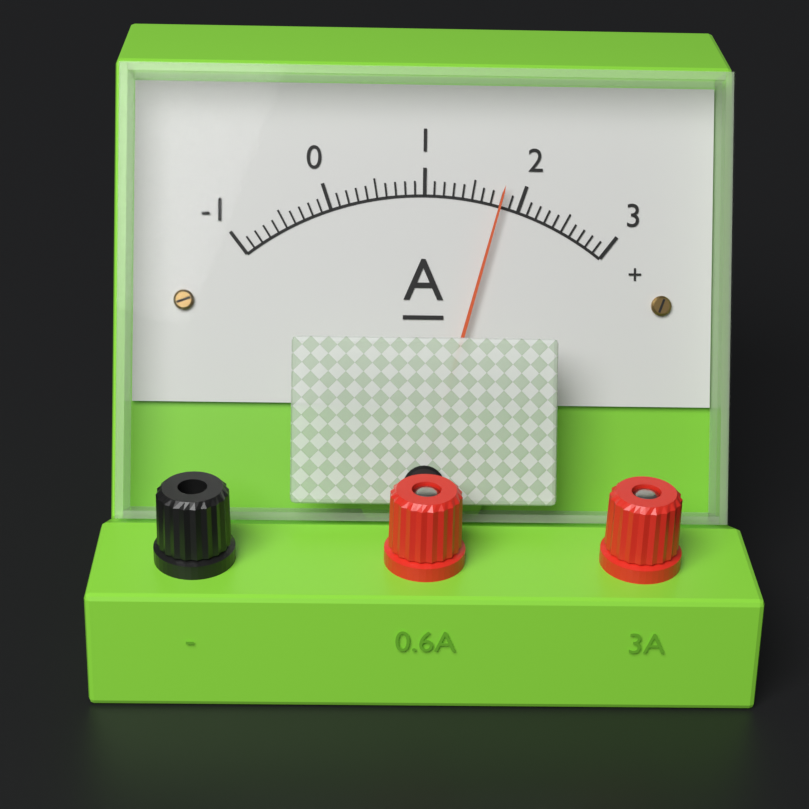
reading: 1.8 A
